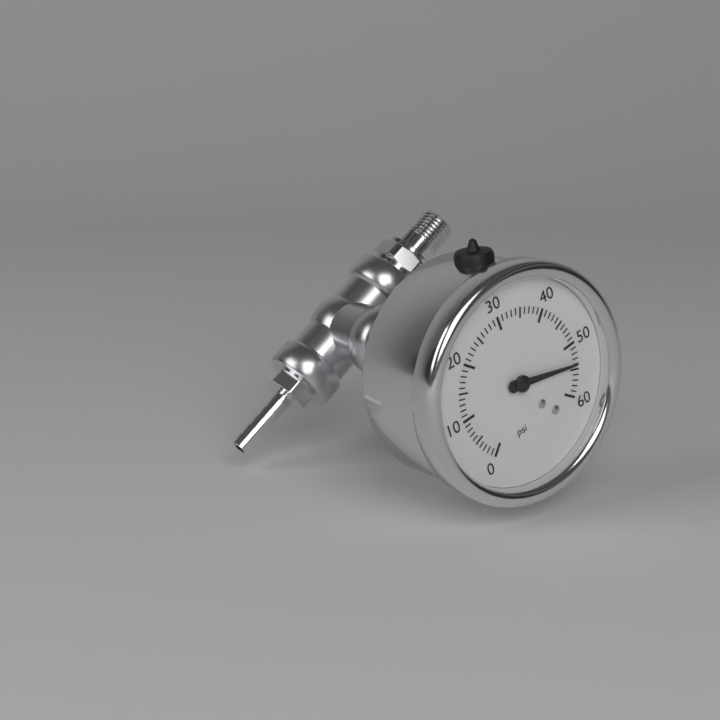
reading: 54 psi
